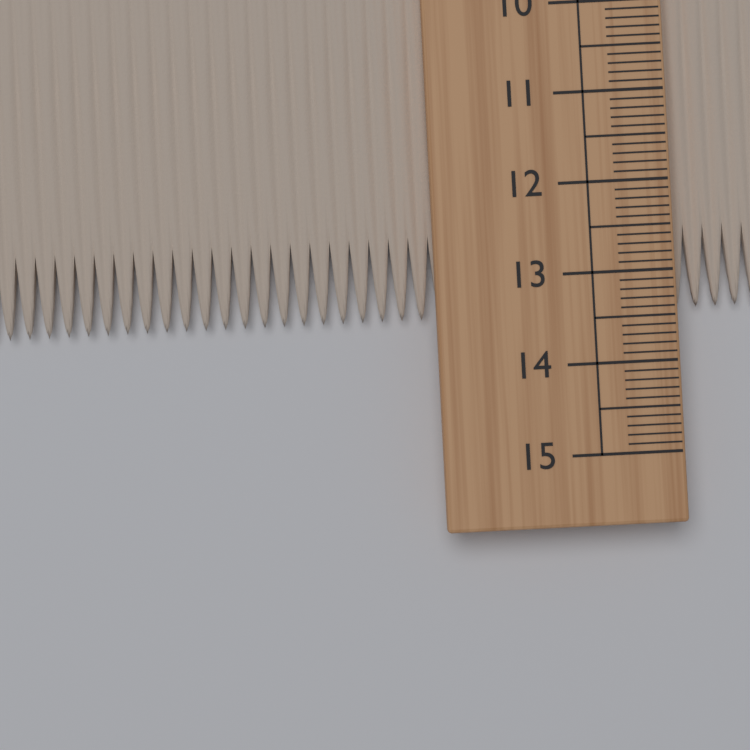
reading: 13.4 cm
